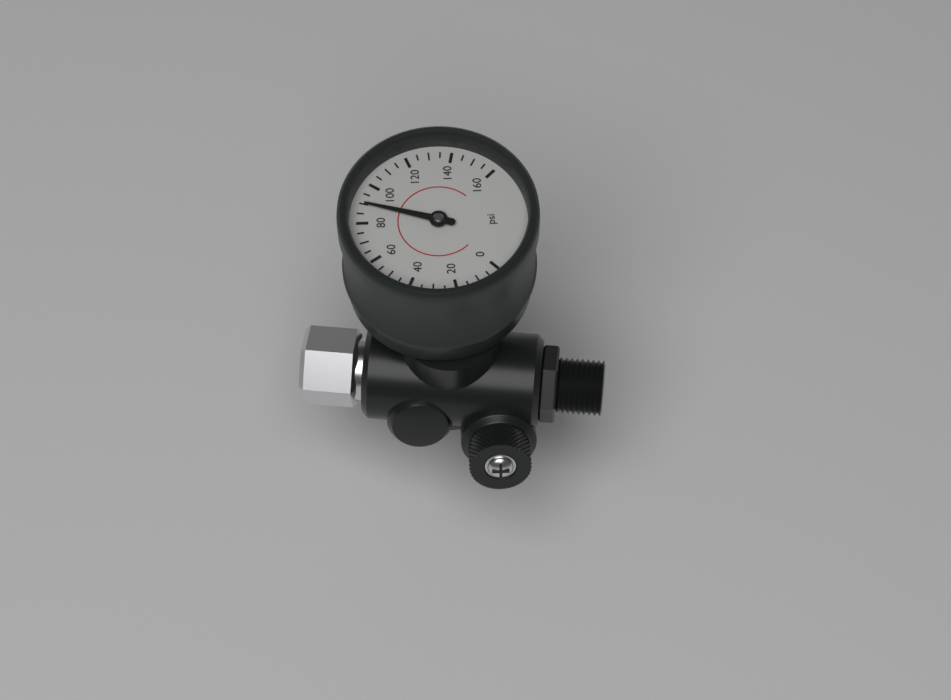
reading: 90 psi
